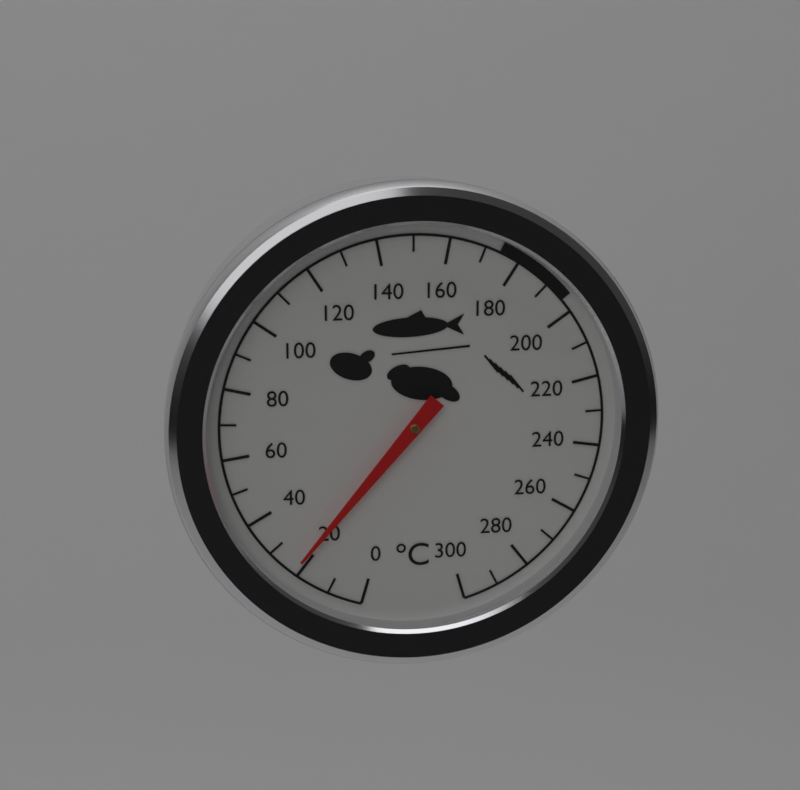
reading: 22 °C
